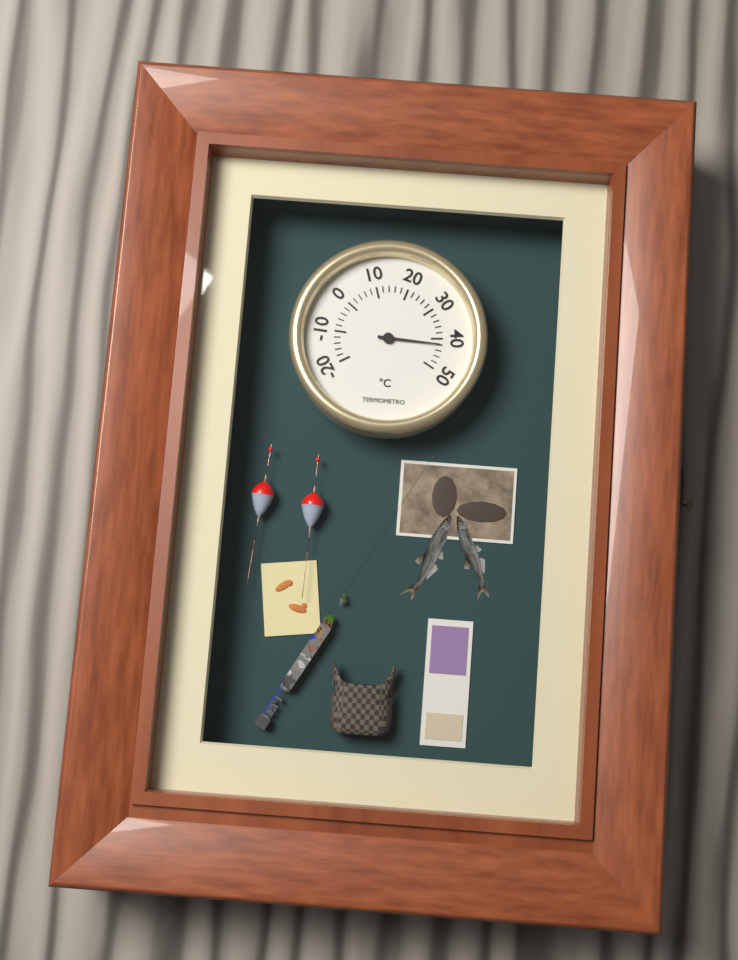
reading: 42 °C
